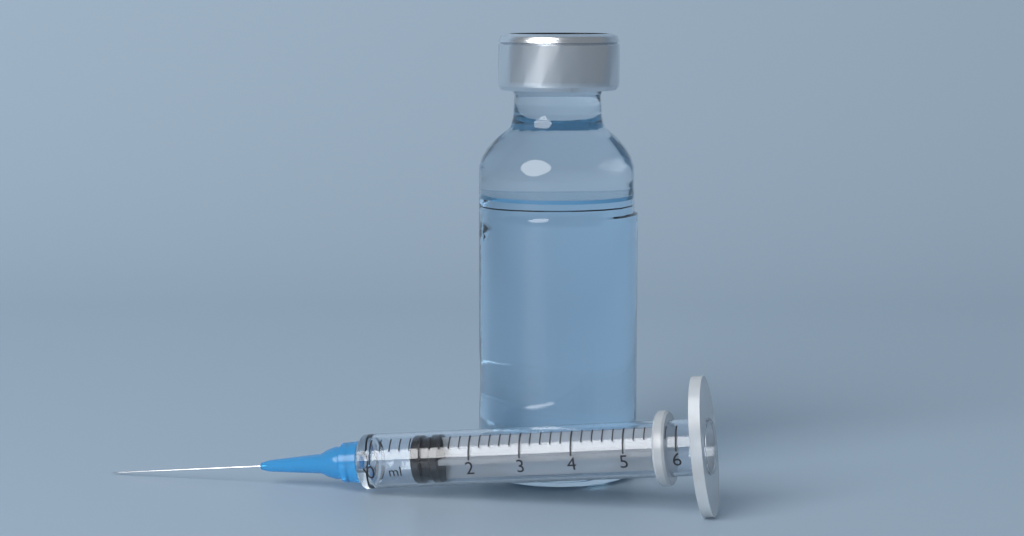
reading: 0.8 ml
